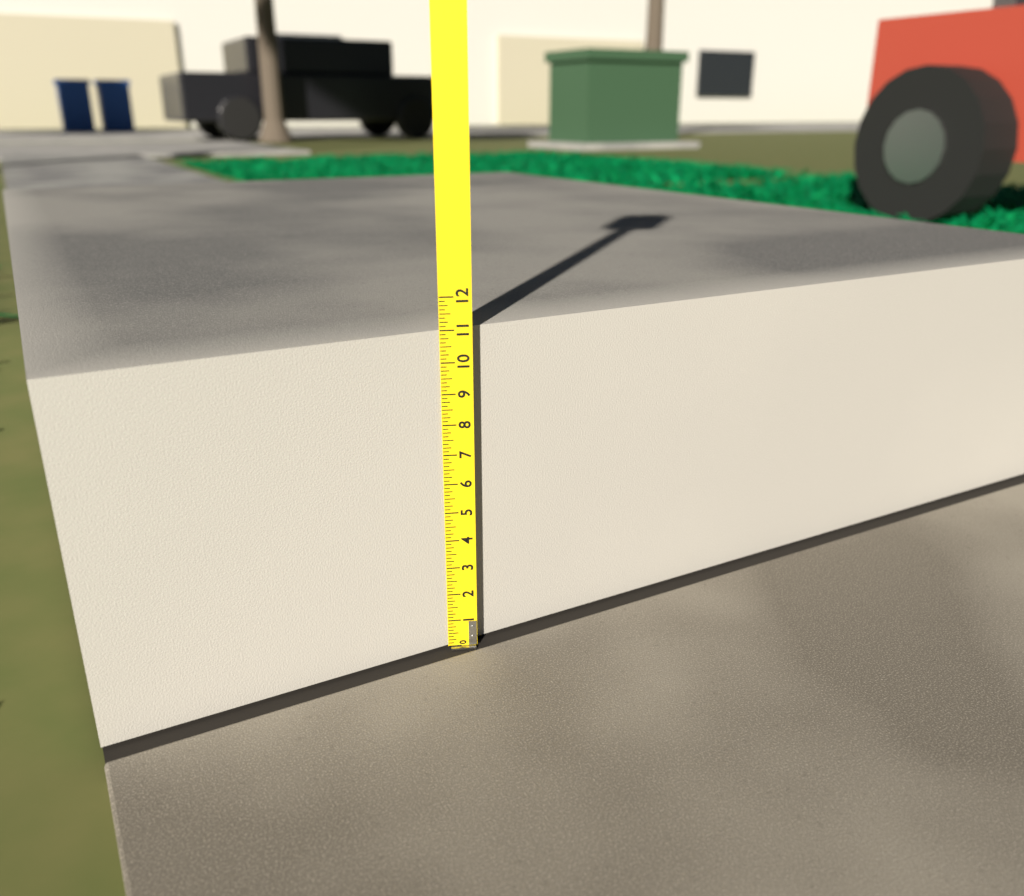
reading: 11.000 (no unit)
